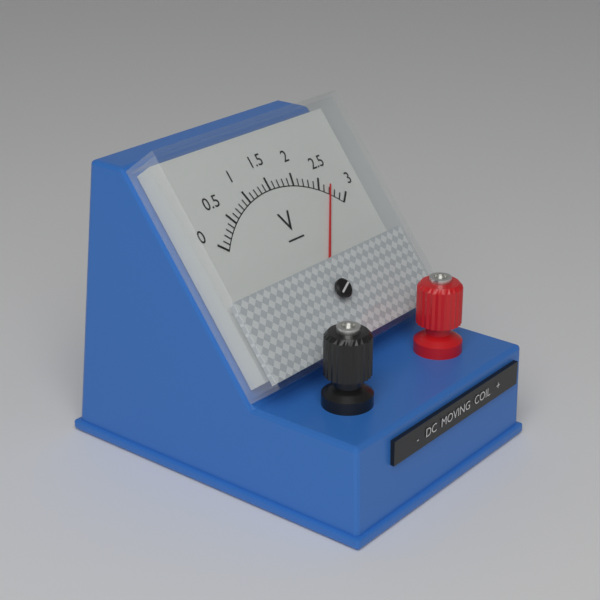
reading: 2.7 V
